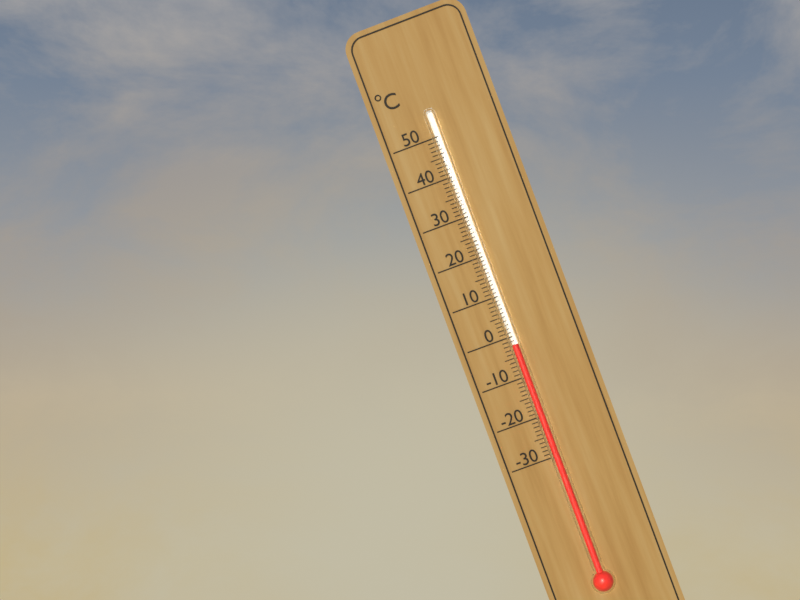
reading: -2 °C
